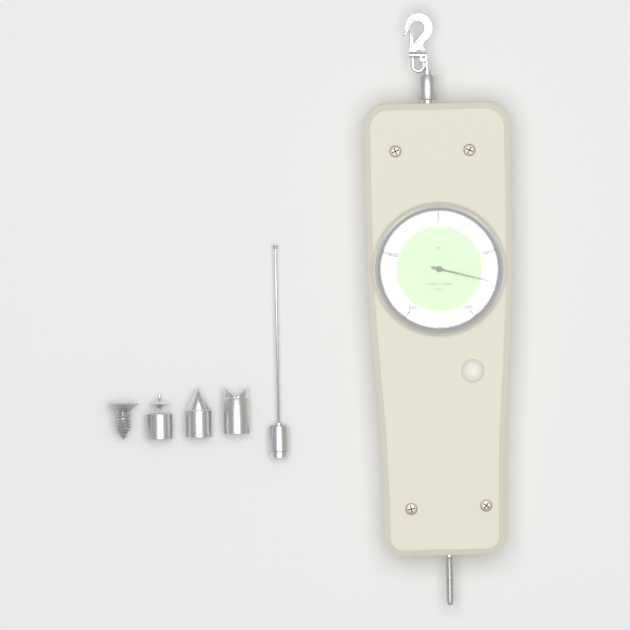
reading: 145 N
